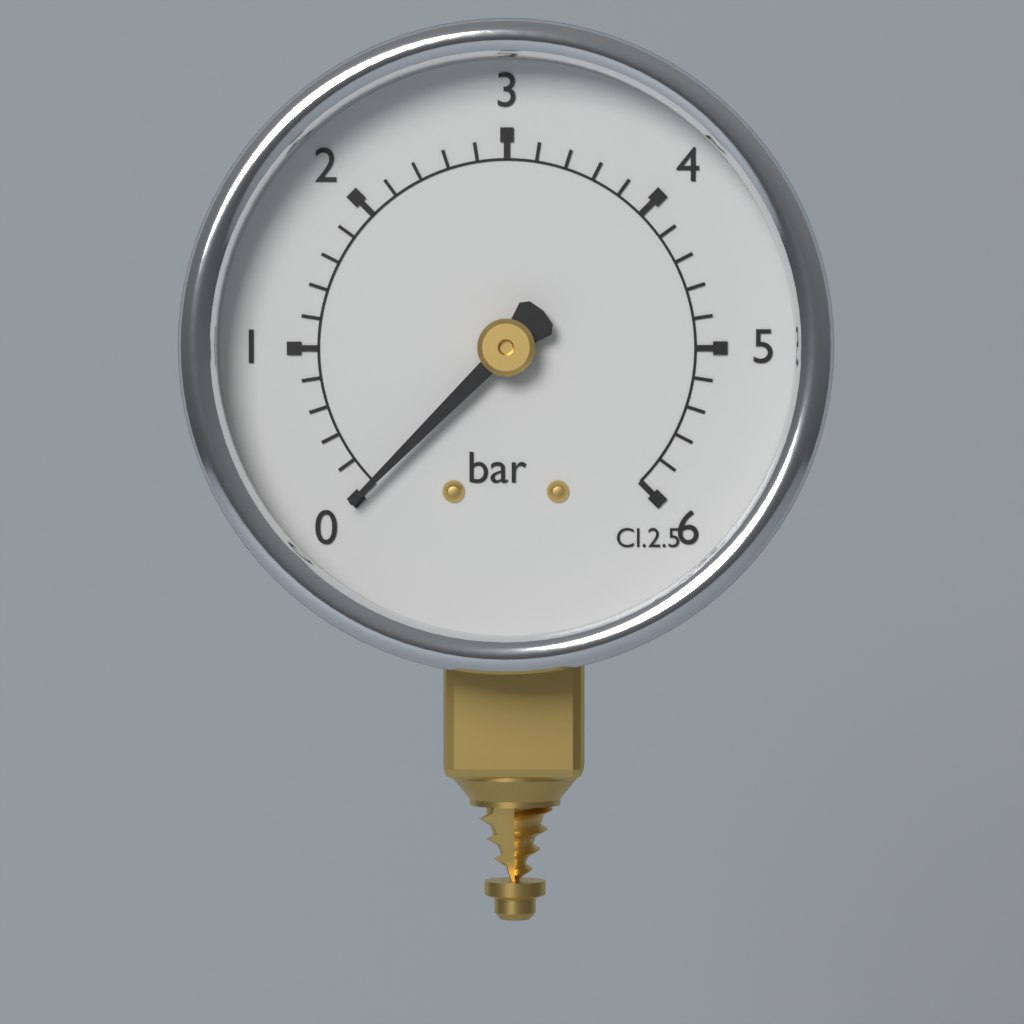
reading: 0.0 bar
